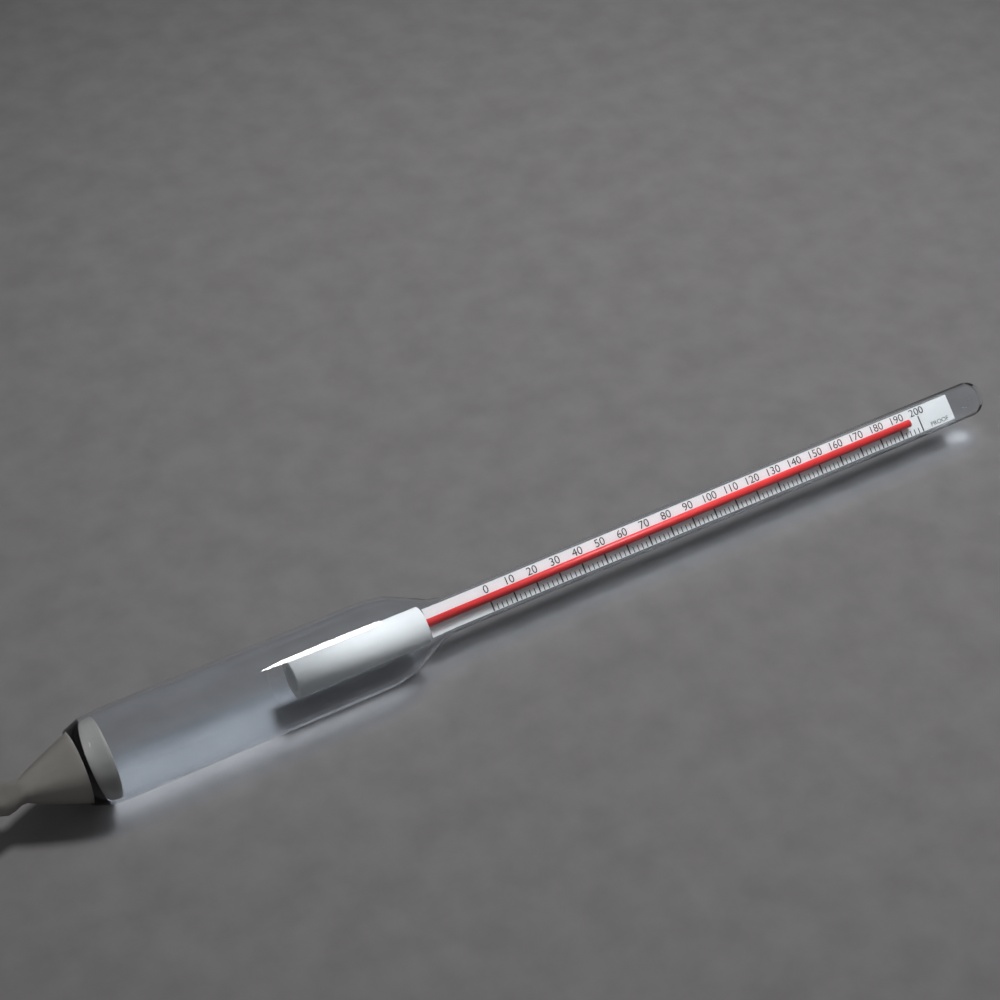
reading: 194 proof
